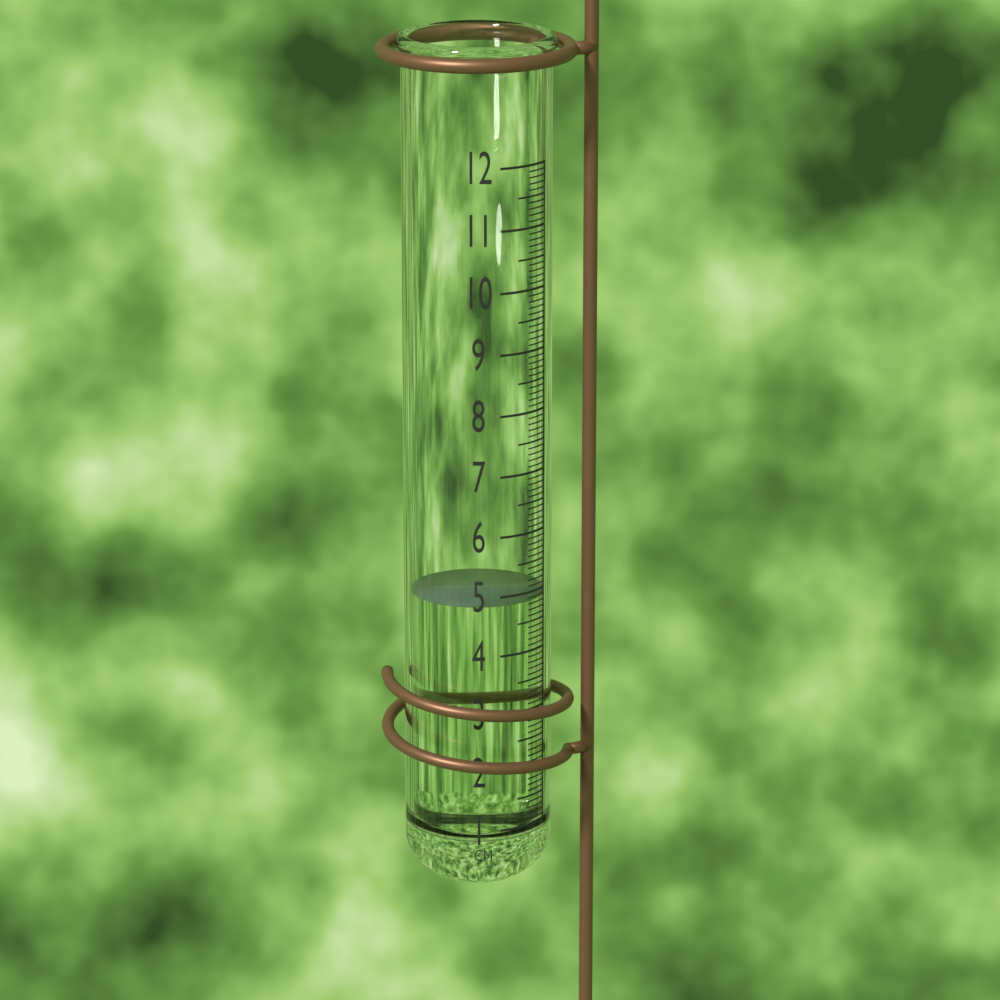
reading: 4.9 cm
